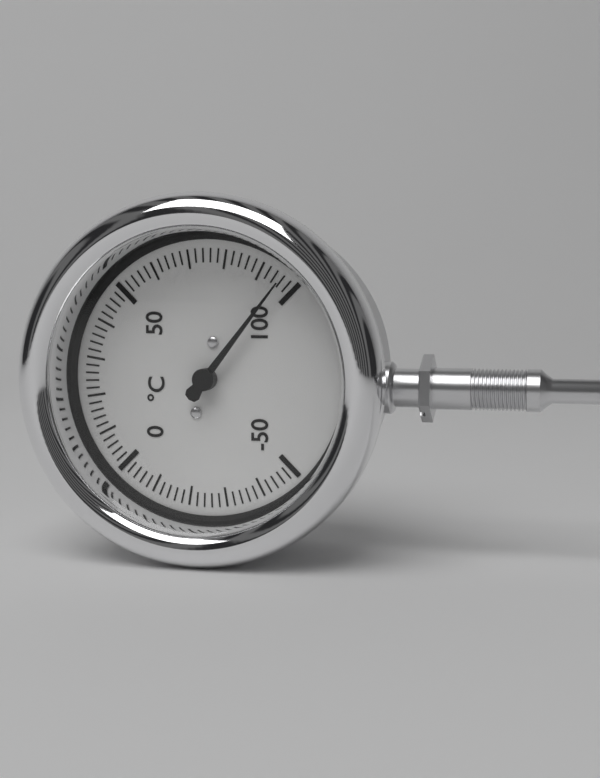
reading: 96 °C
